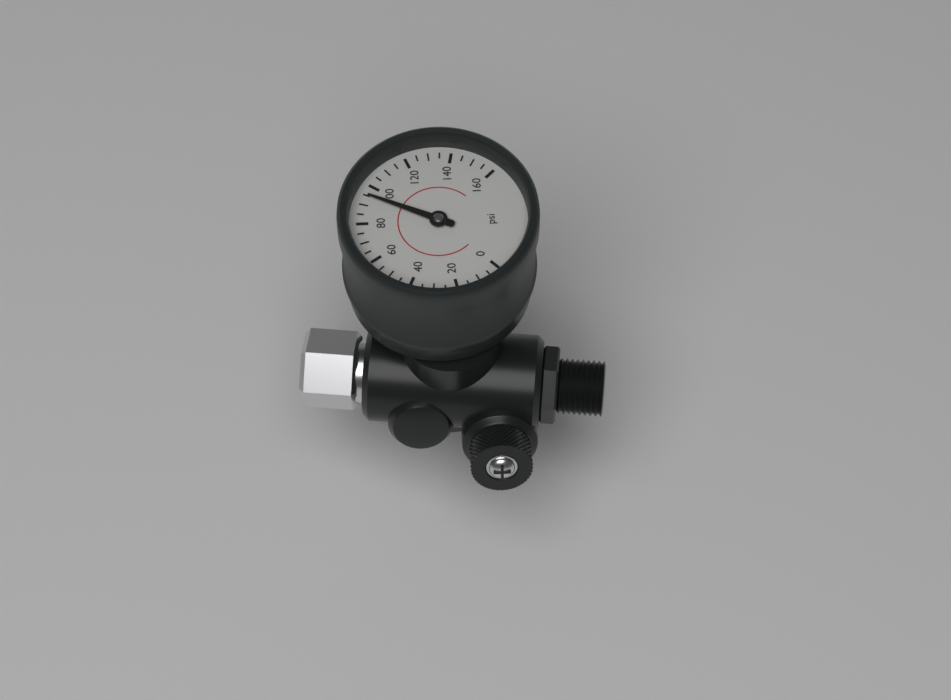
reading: 95 psi
